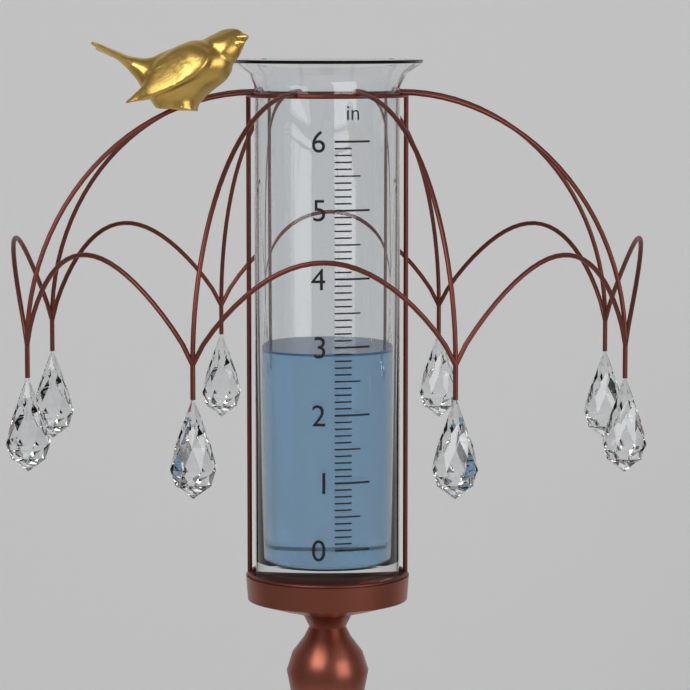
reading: 2.9 in
